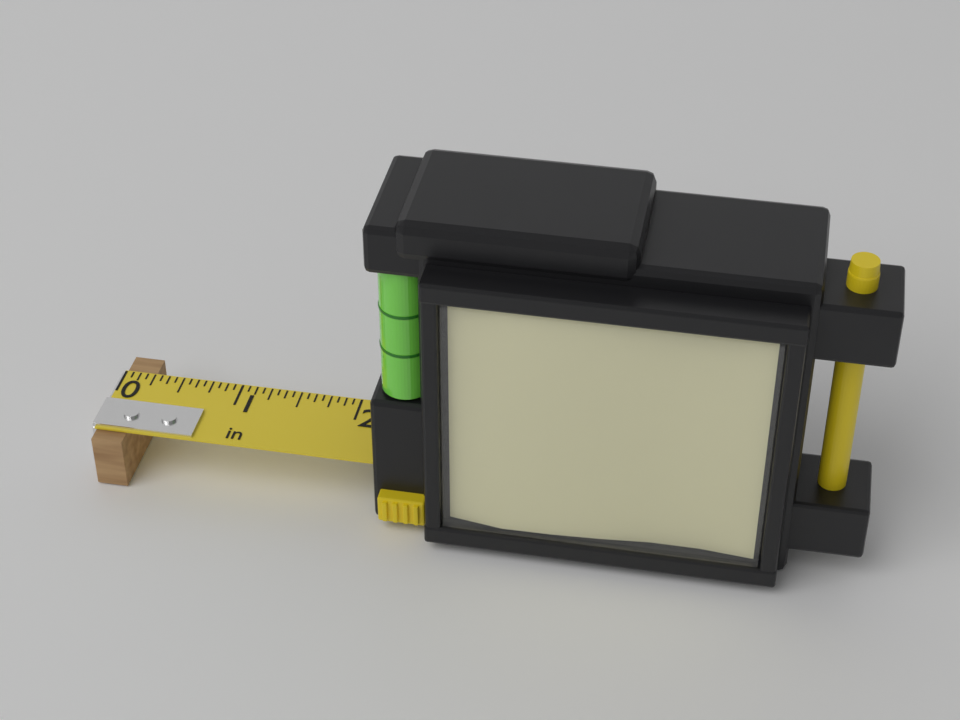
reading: 0.2500 in
